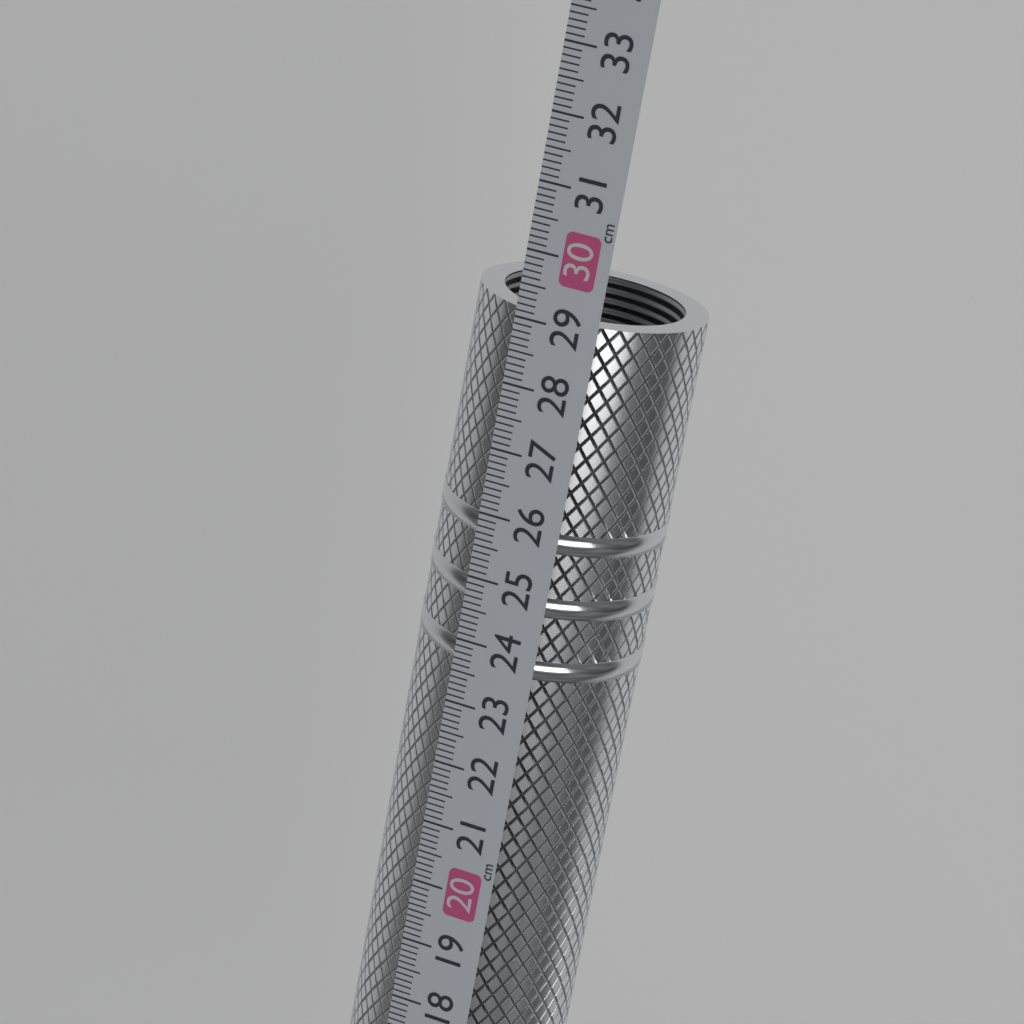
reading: 29.1 cm
